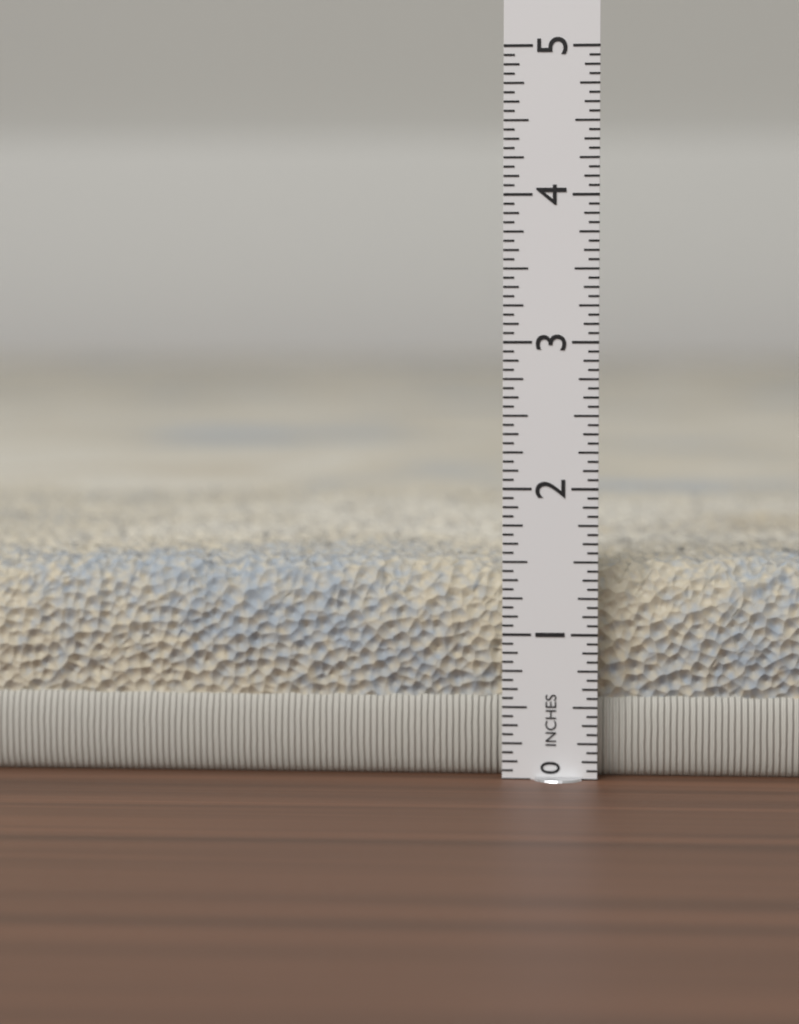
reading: 1.5000 in
